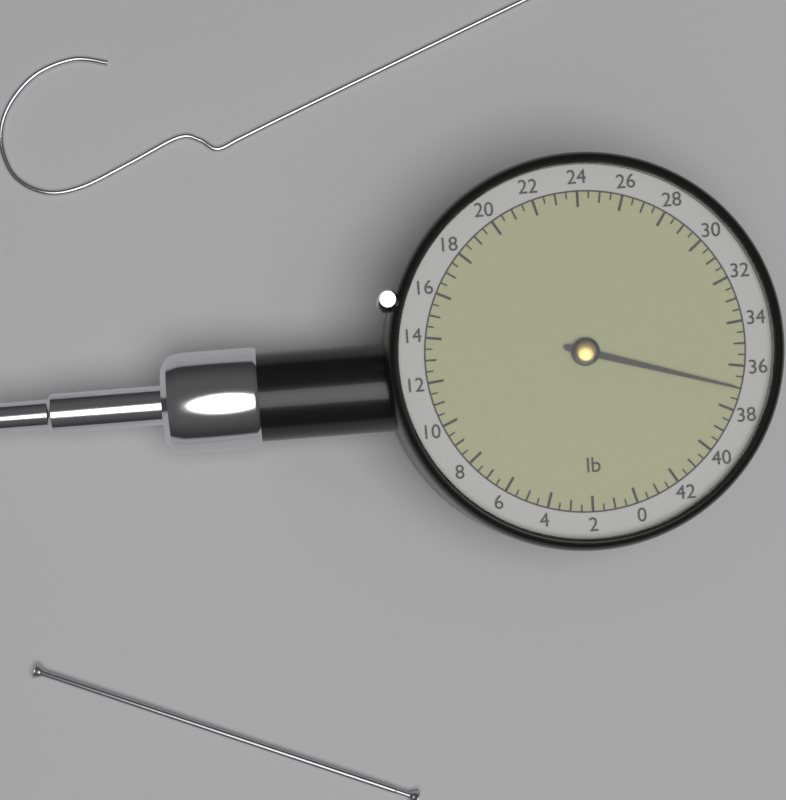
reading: 37.0 lb
